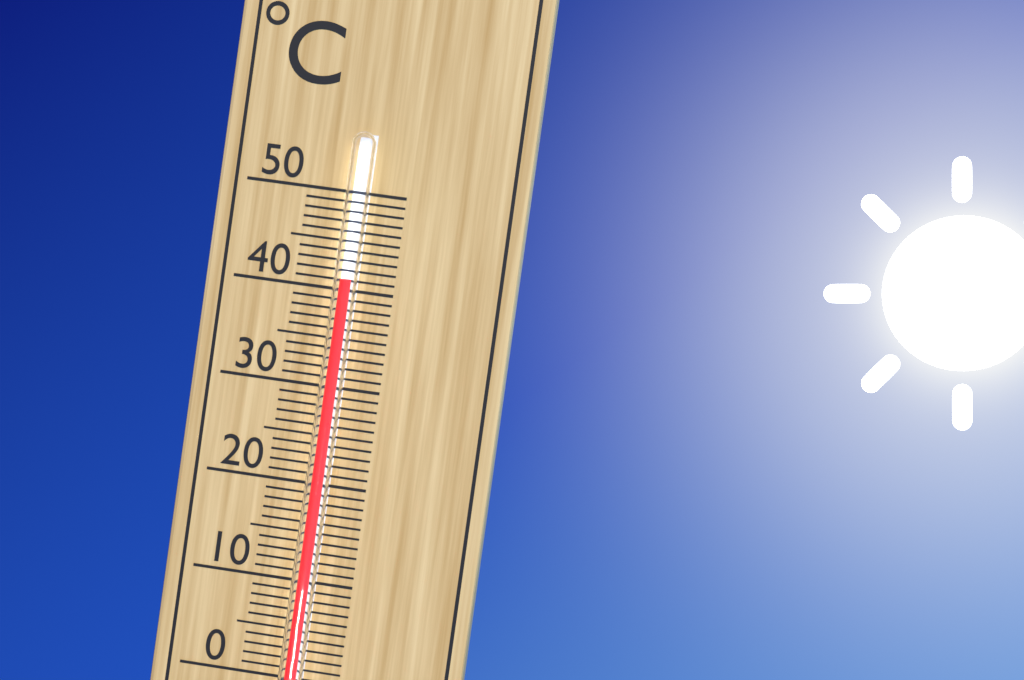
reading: 41 °C
